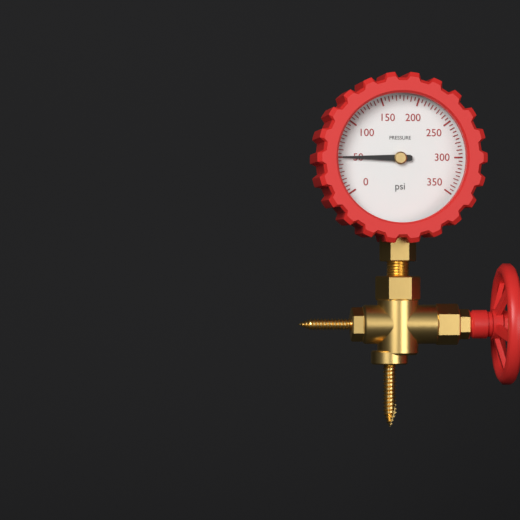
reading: 50 psi
